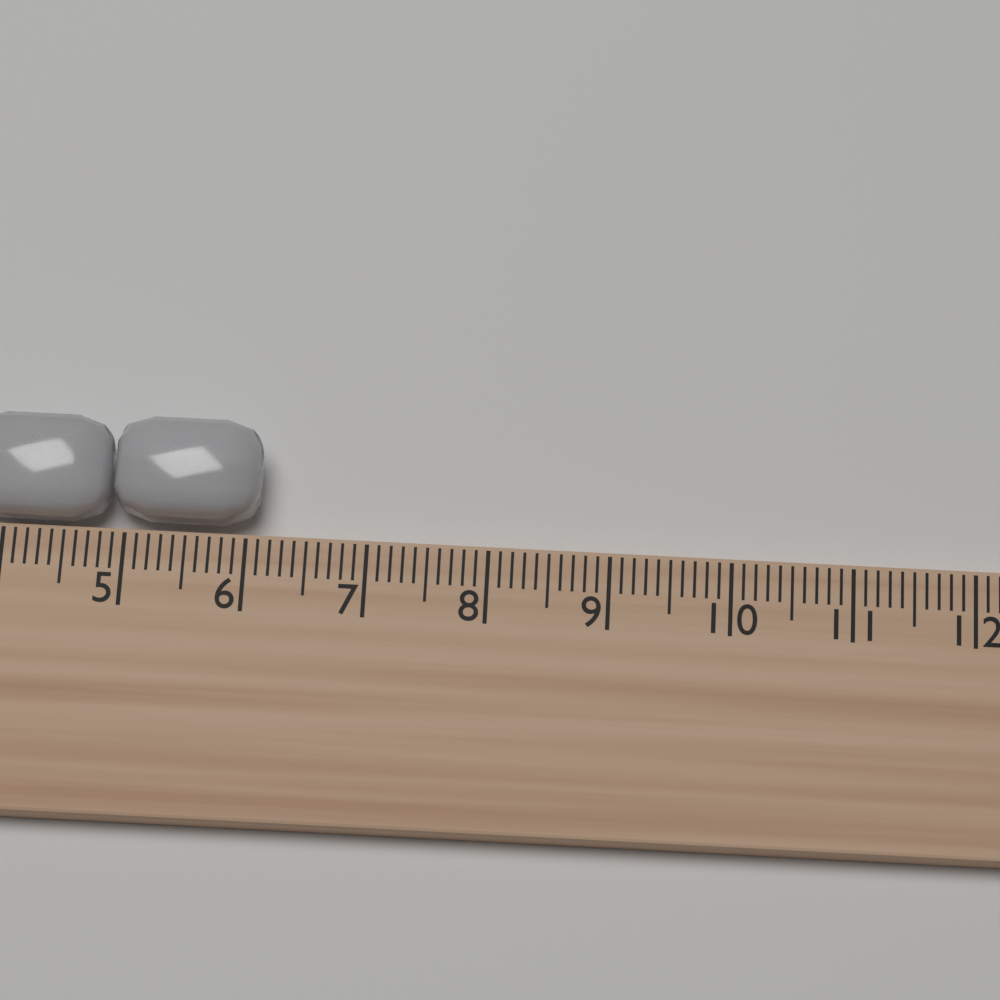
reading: 6.1 cm
